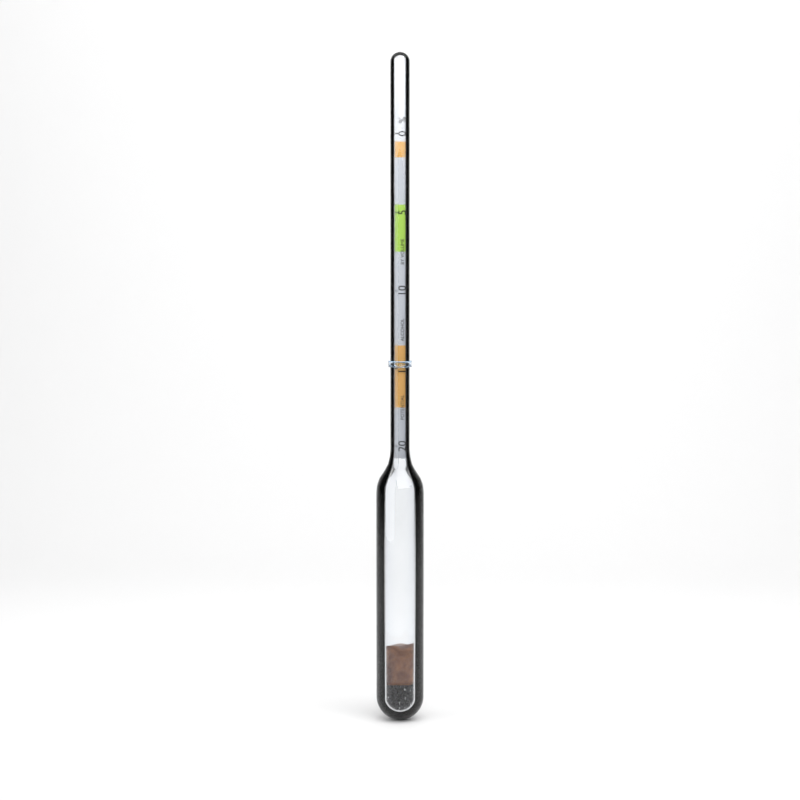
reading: 14.5 %
